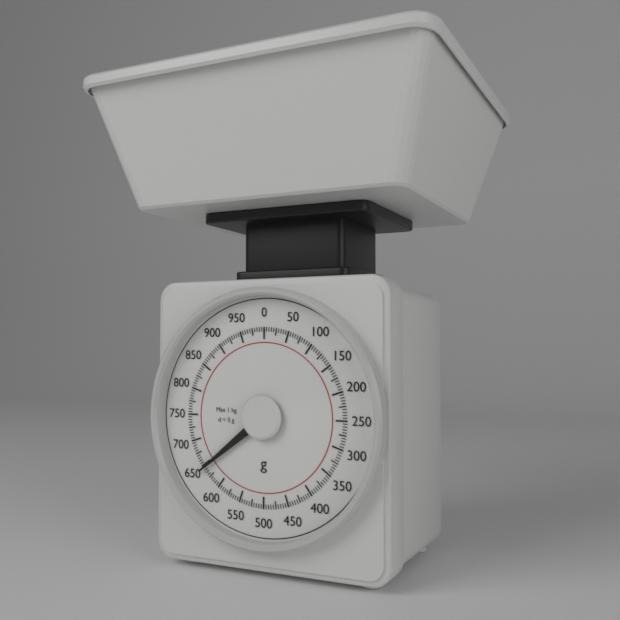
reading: 645 g
